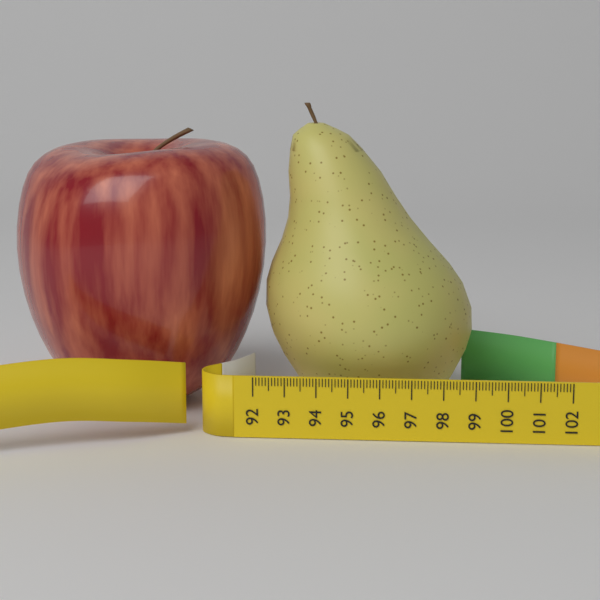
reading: 99.0 (no unit)
